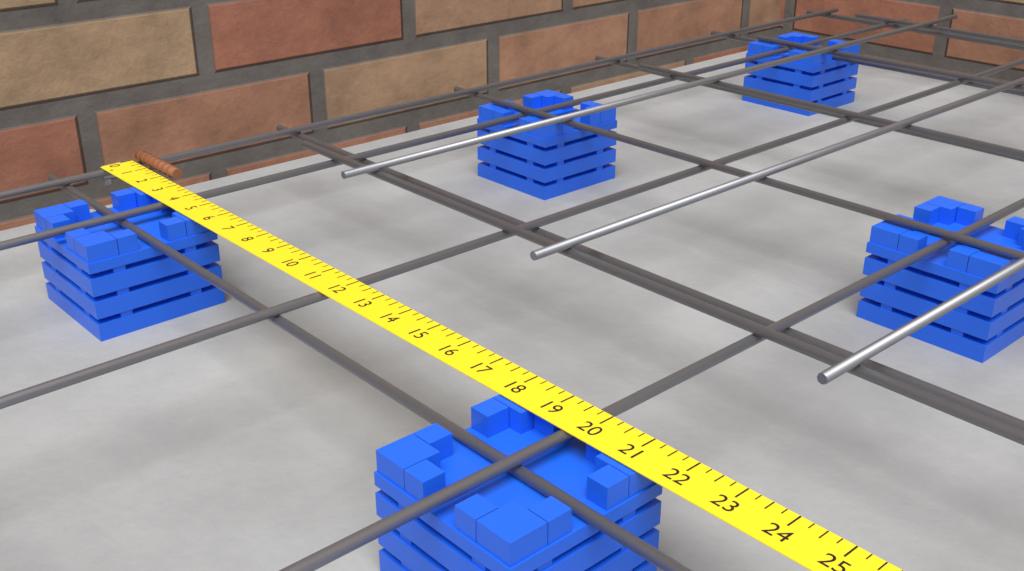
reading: 2.50 in
